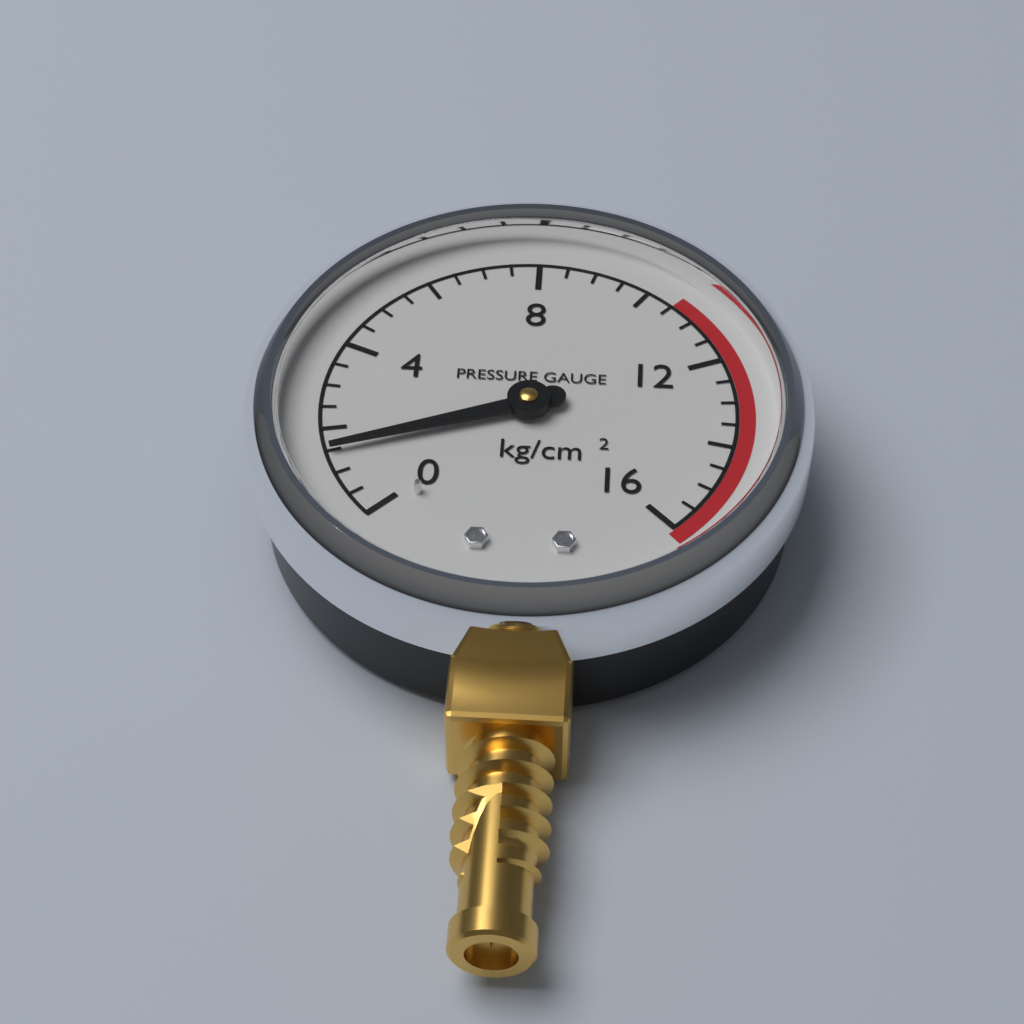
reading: 1.5 kg/cm²
